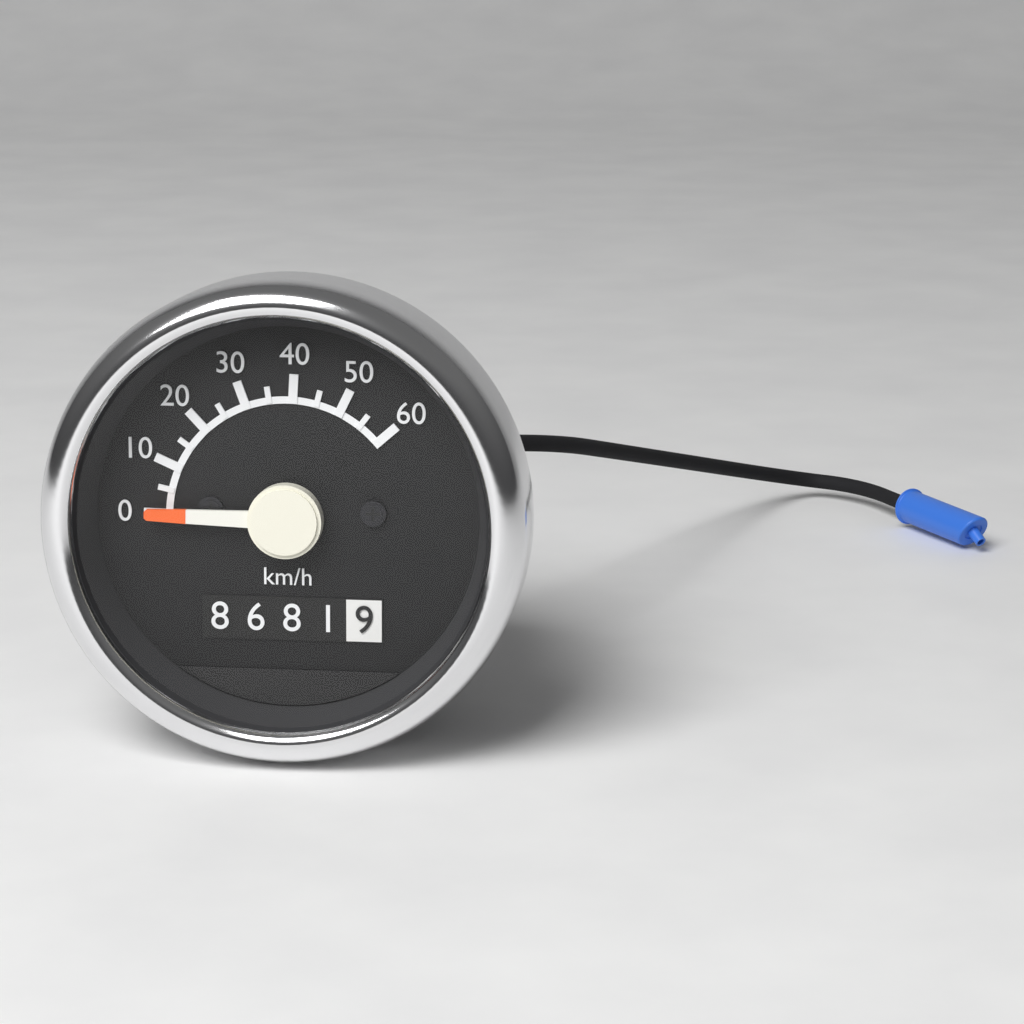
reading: 0 km/h
